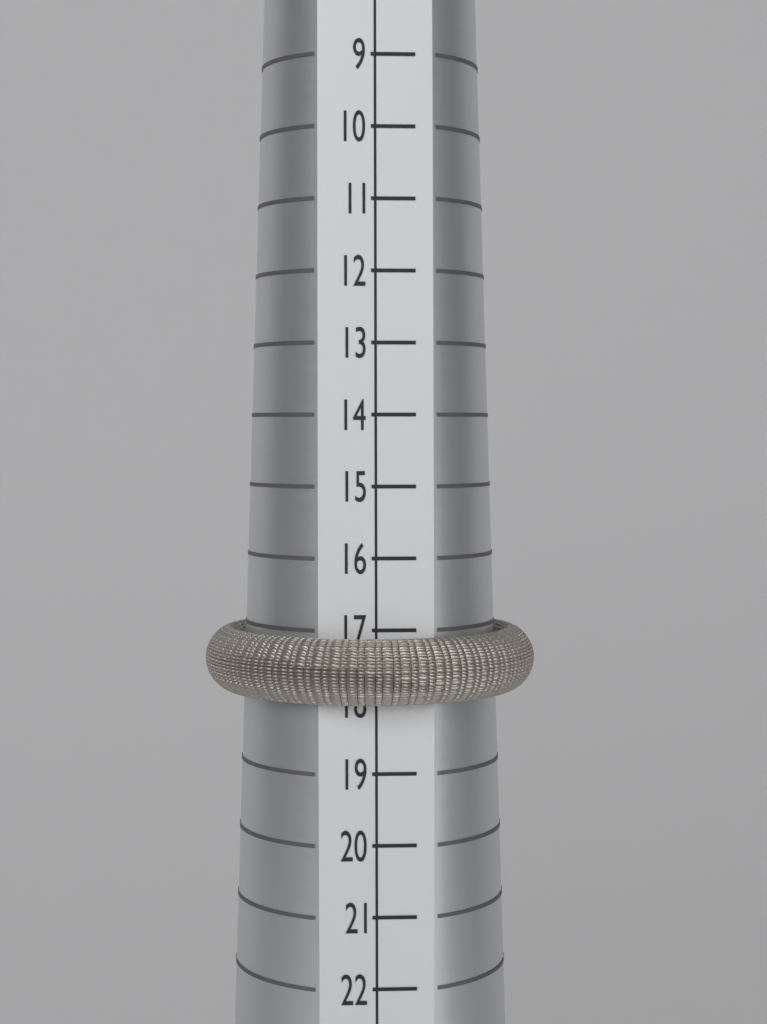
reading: 18 (no unit)
